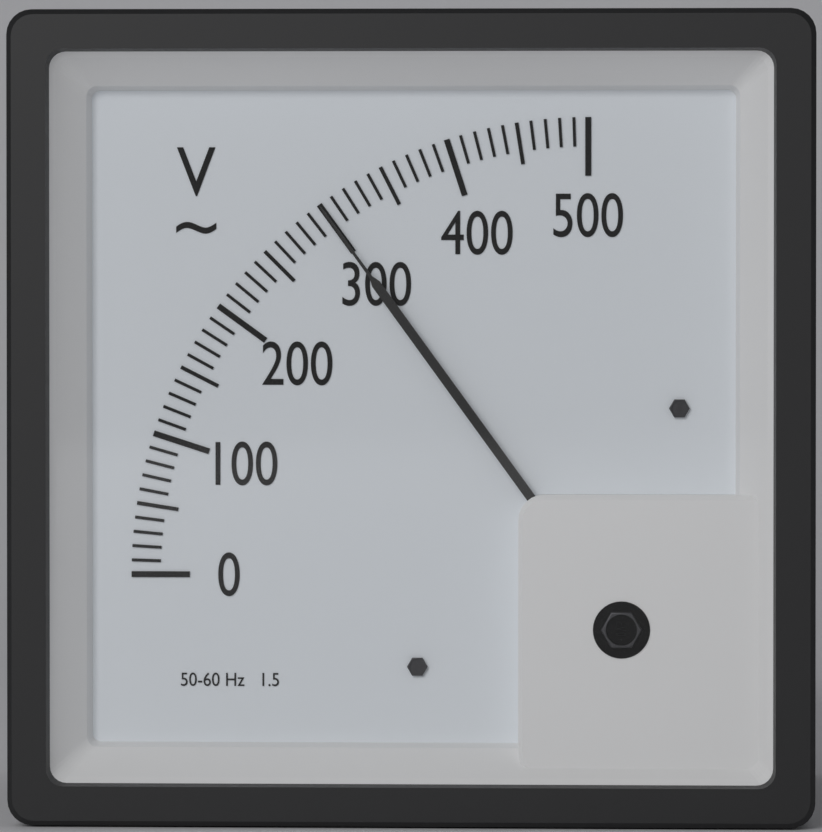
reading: 300 V
